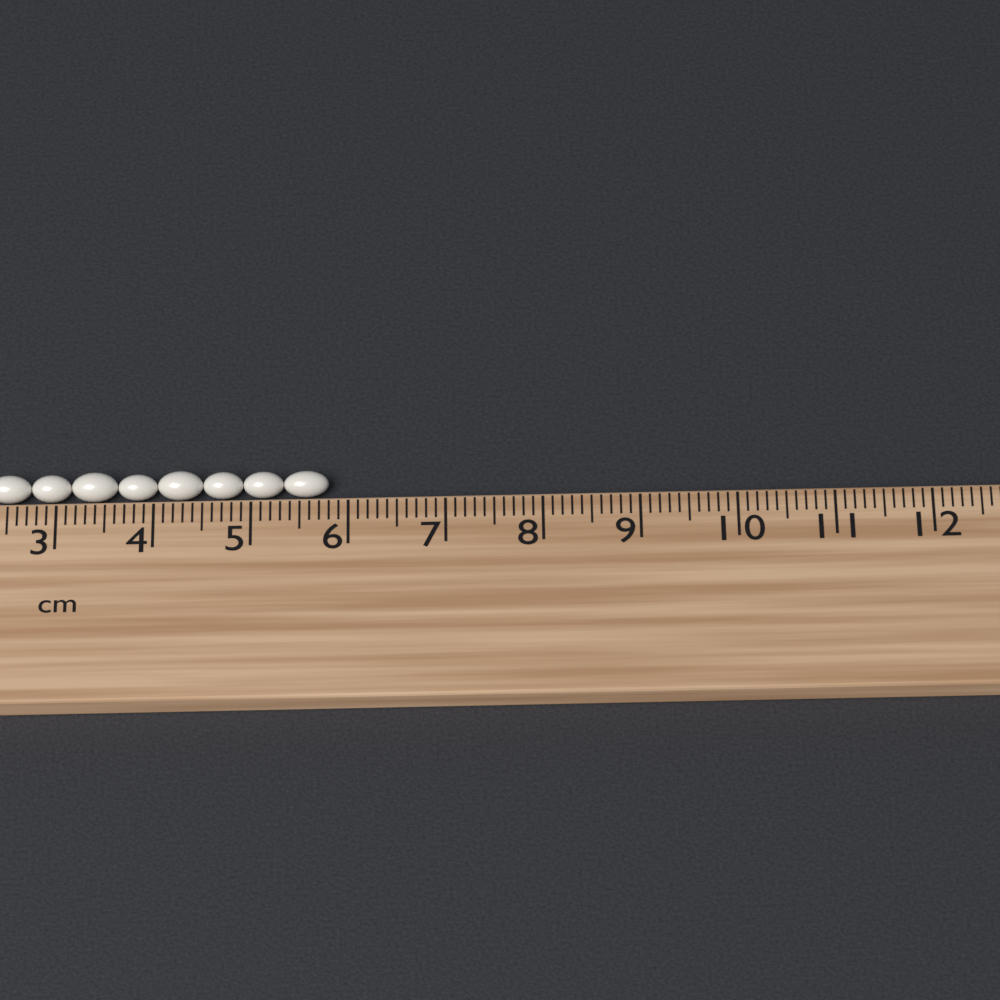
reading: 5.8 cm
